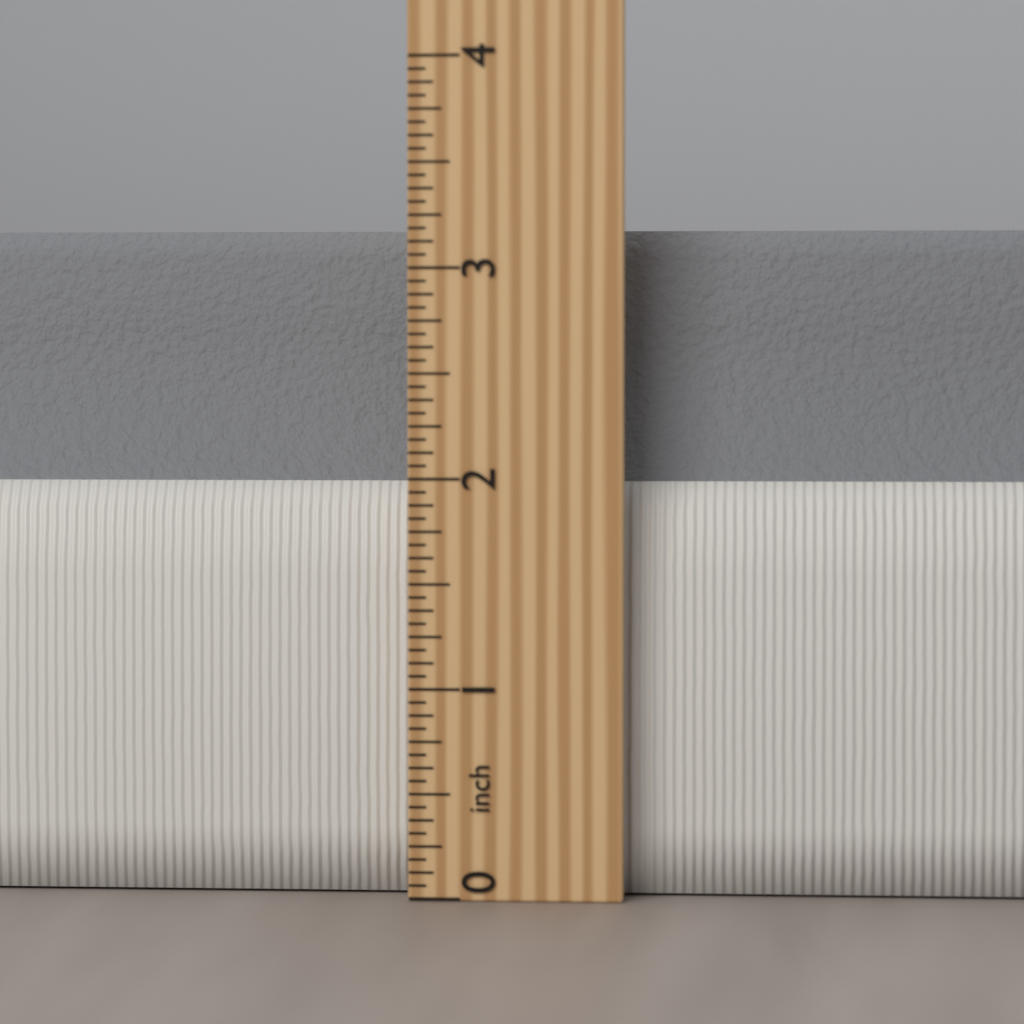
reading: 3.1875 inch
